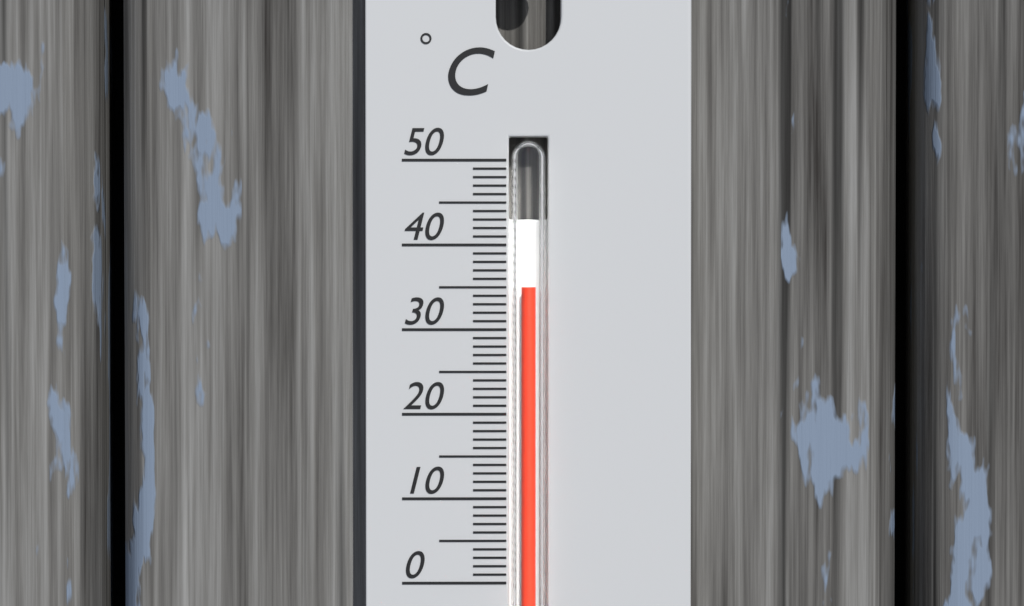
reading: 35 °C
